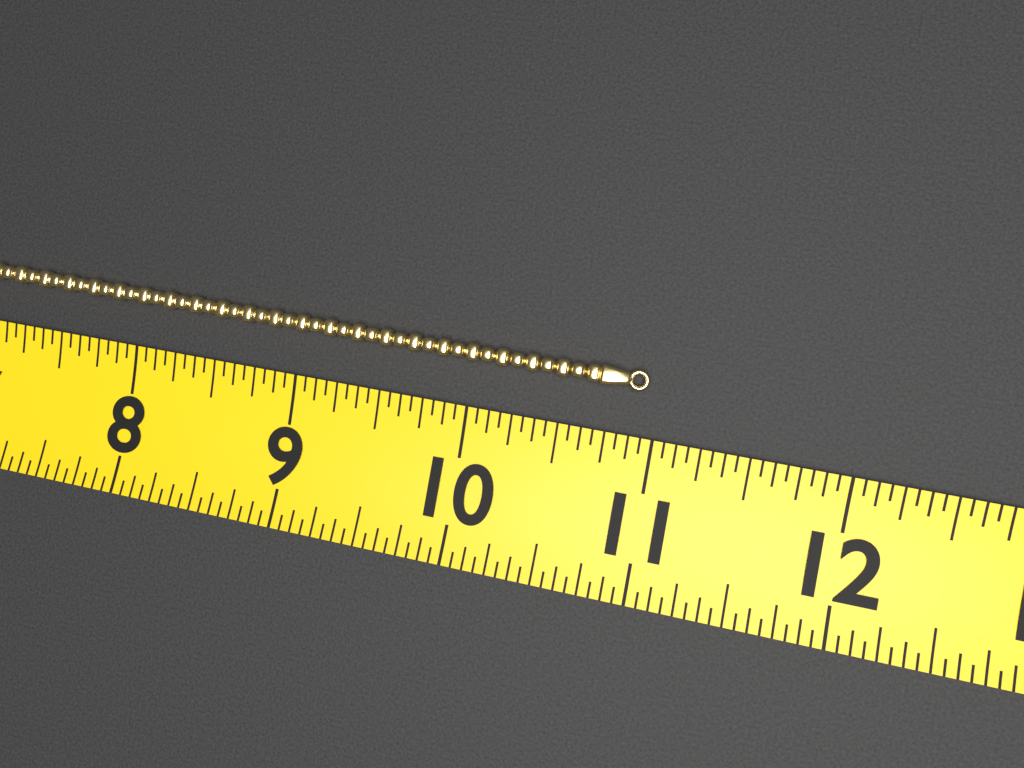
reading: 10.9375 (no unit)
